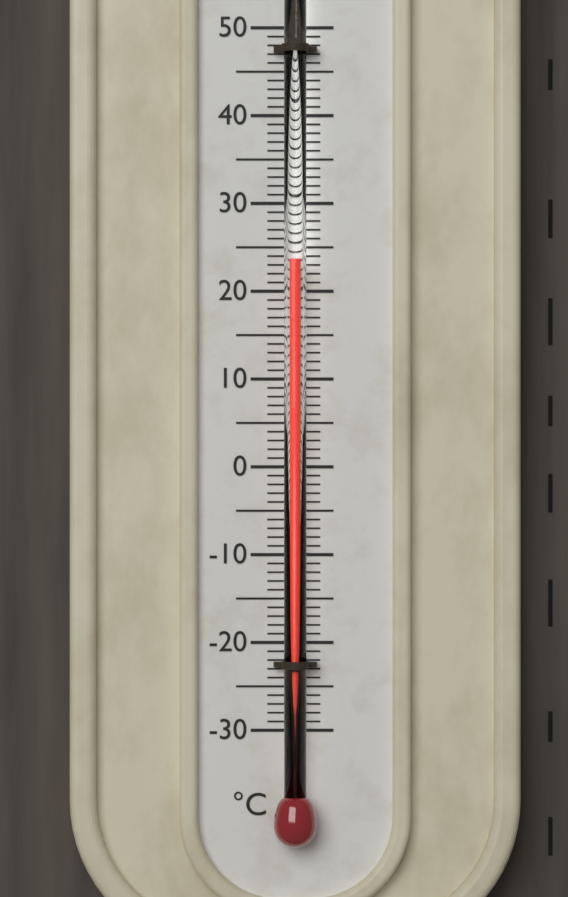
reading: 23.5 °C
